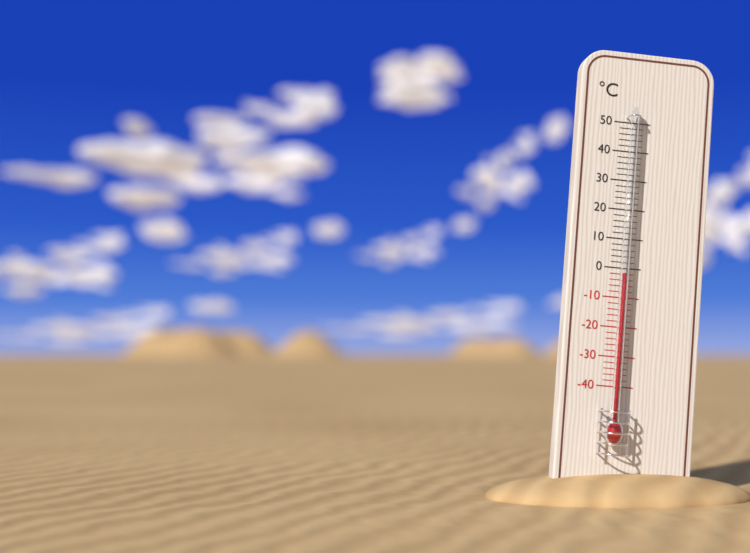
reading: -2 °C
